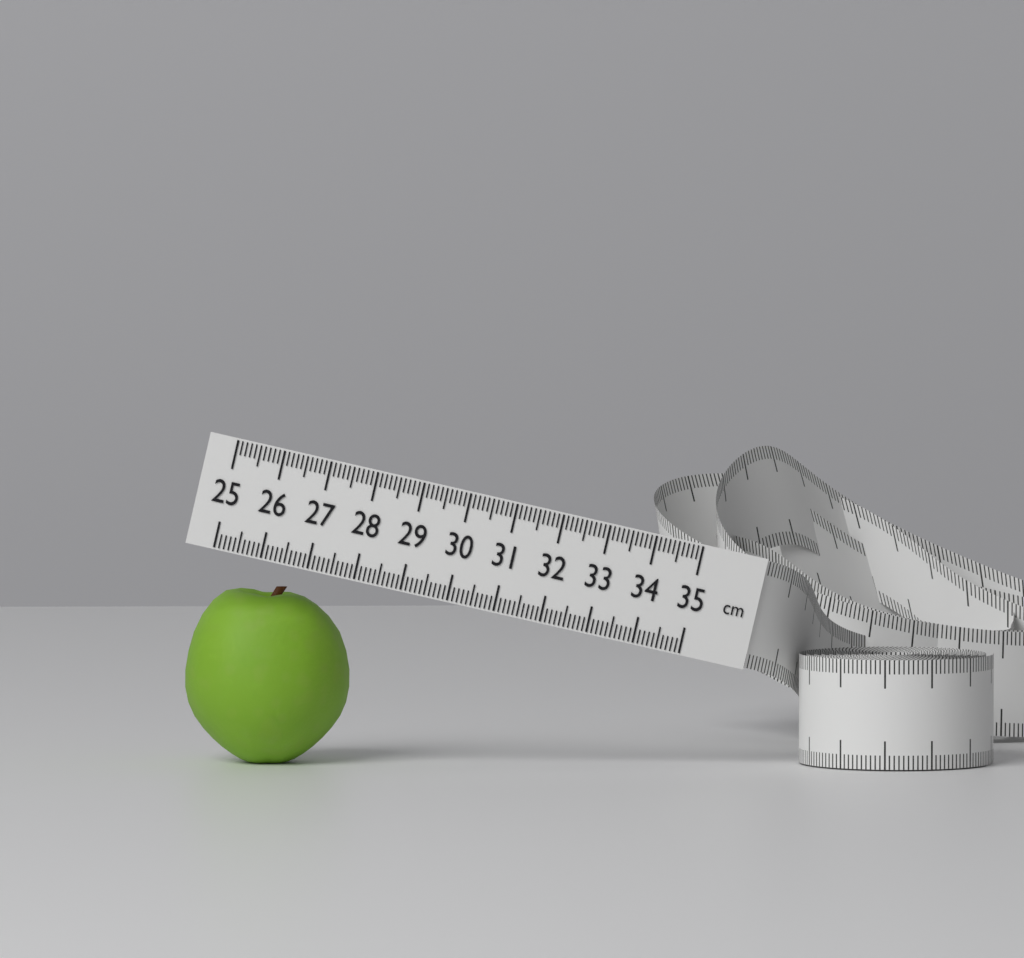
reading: 28.5 cm
